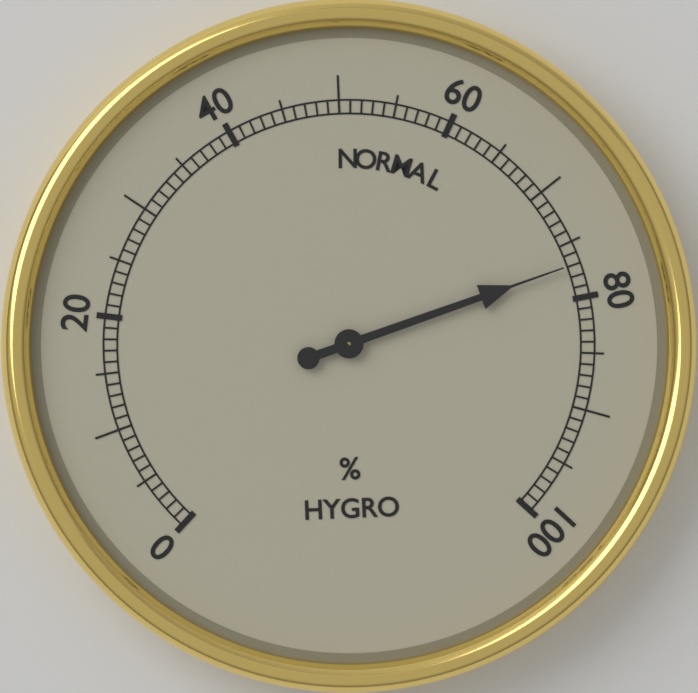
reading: 77 %
